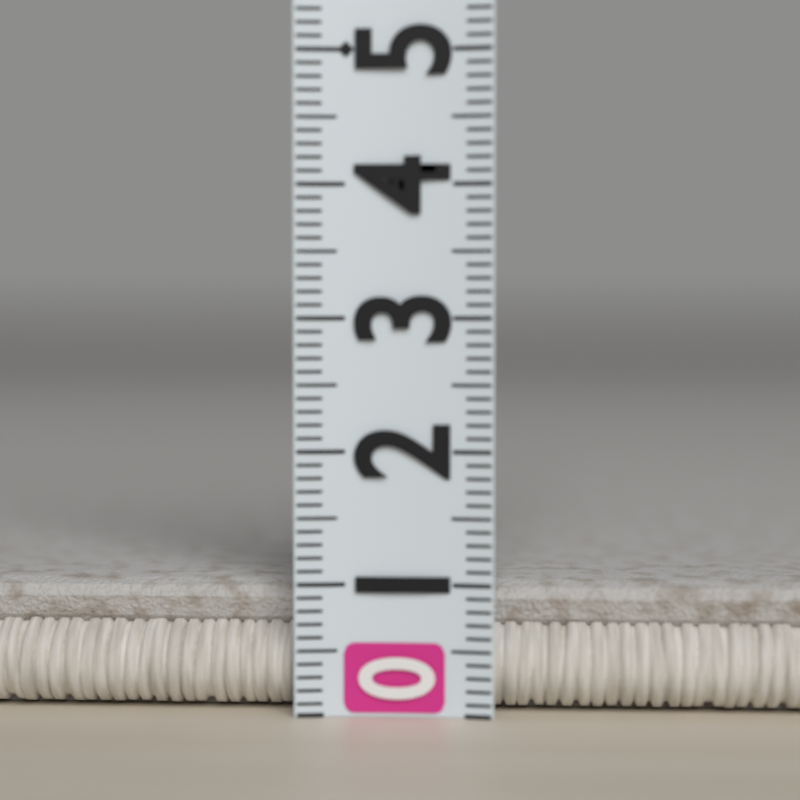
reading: 1.0 (no unit)
